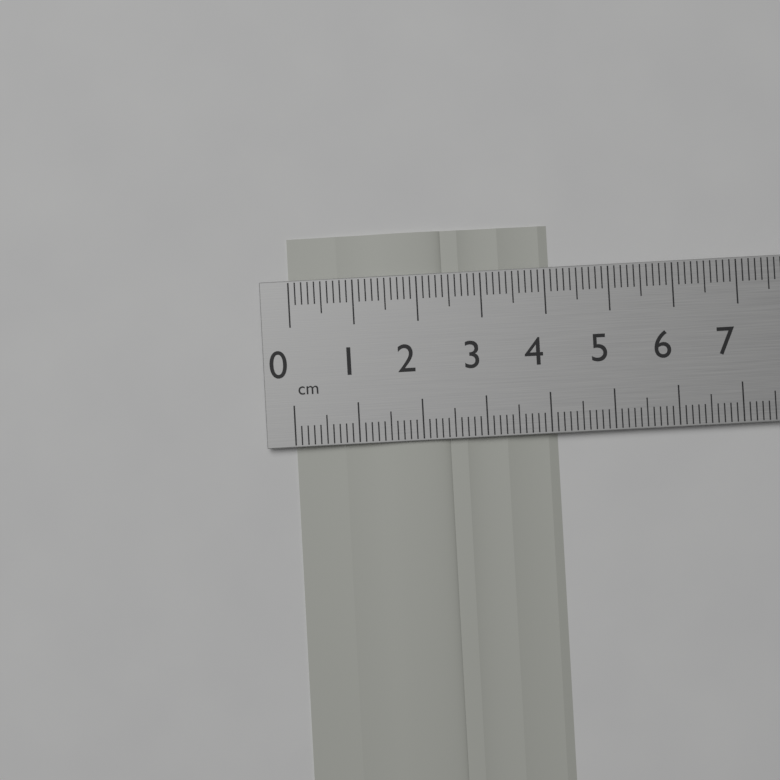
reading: 4.1 cm
